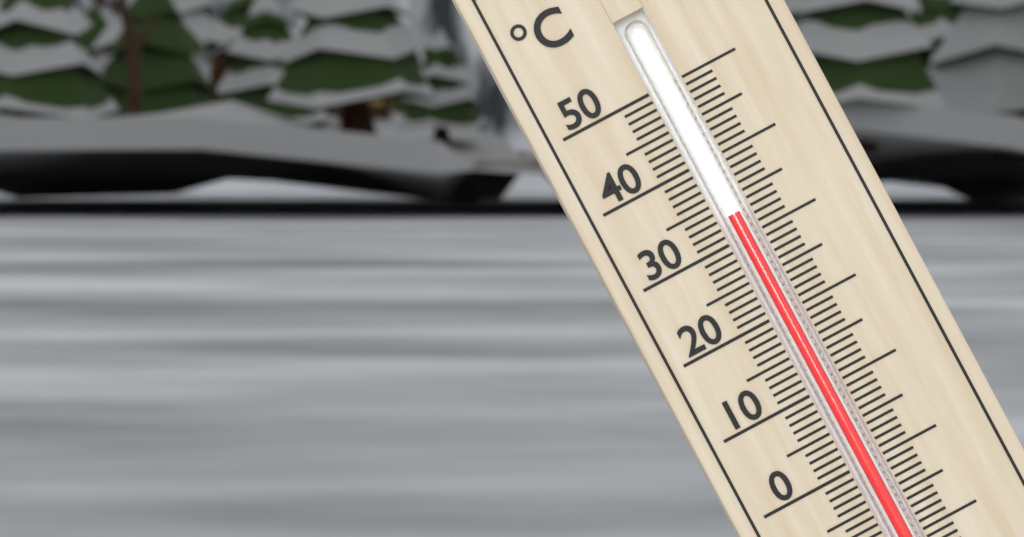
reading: 33 °C
